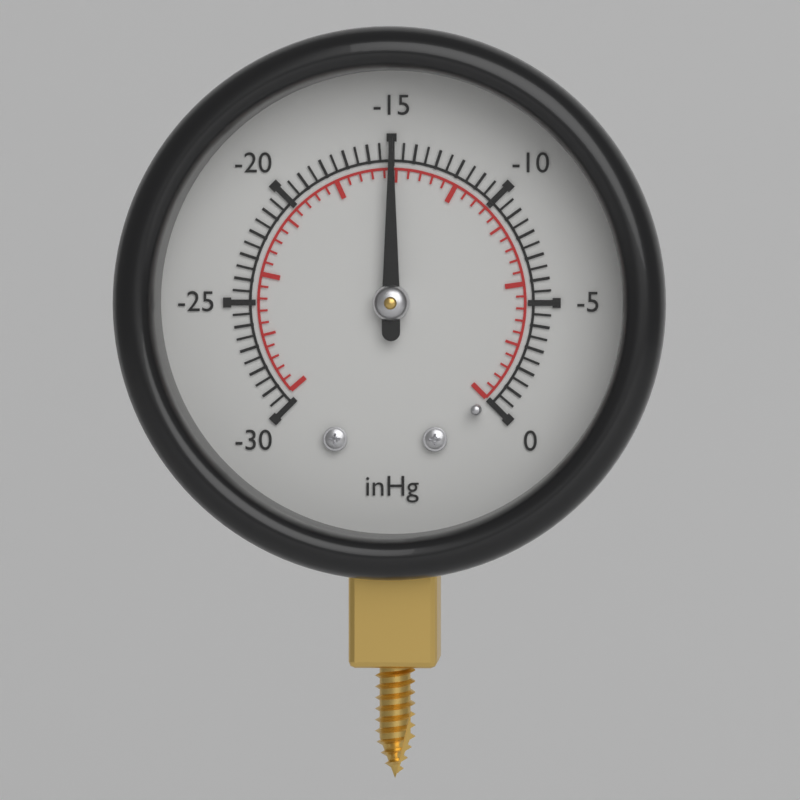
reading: -15.0 inHg
